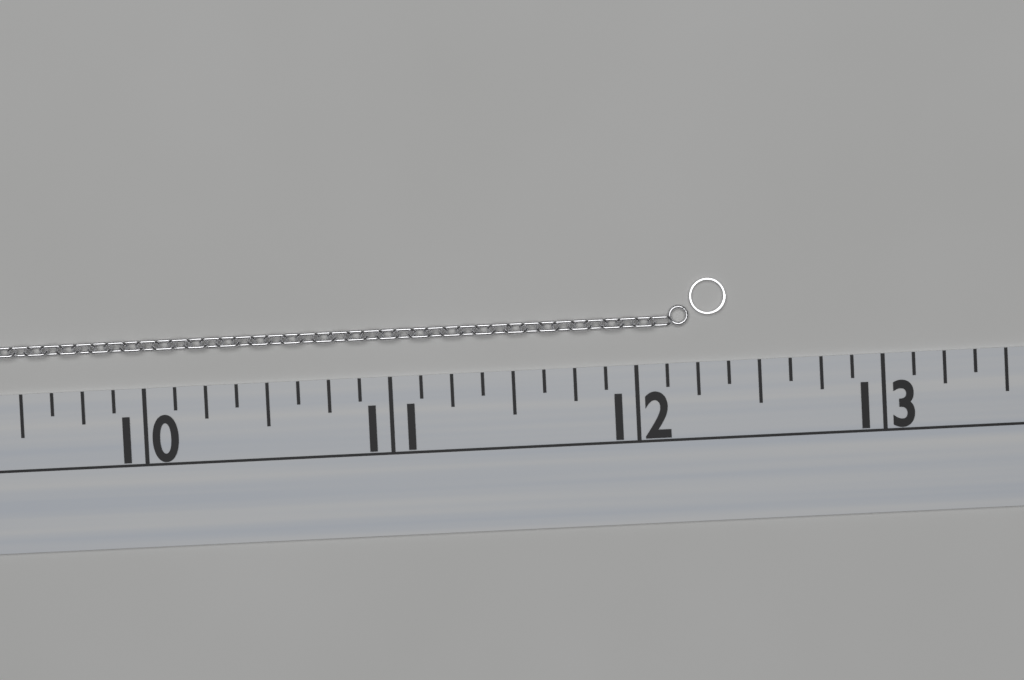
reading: 12.375 (no unit)
